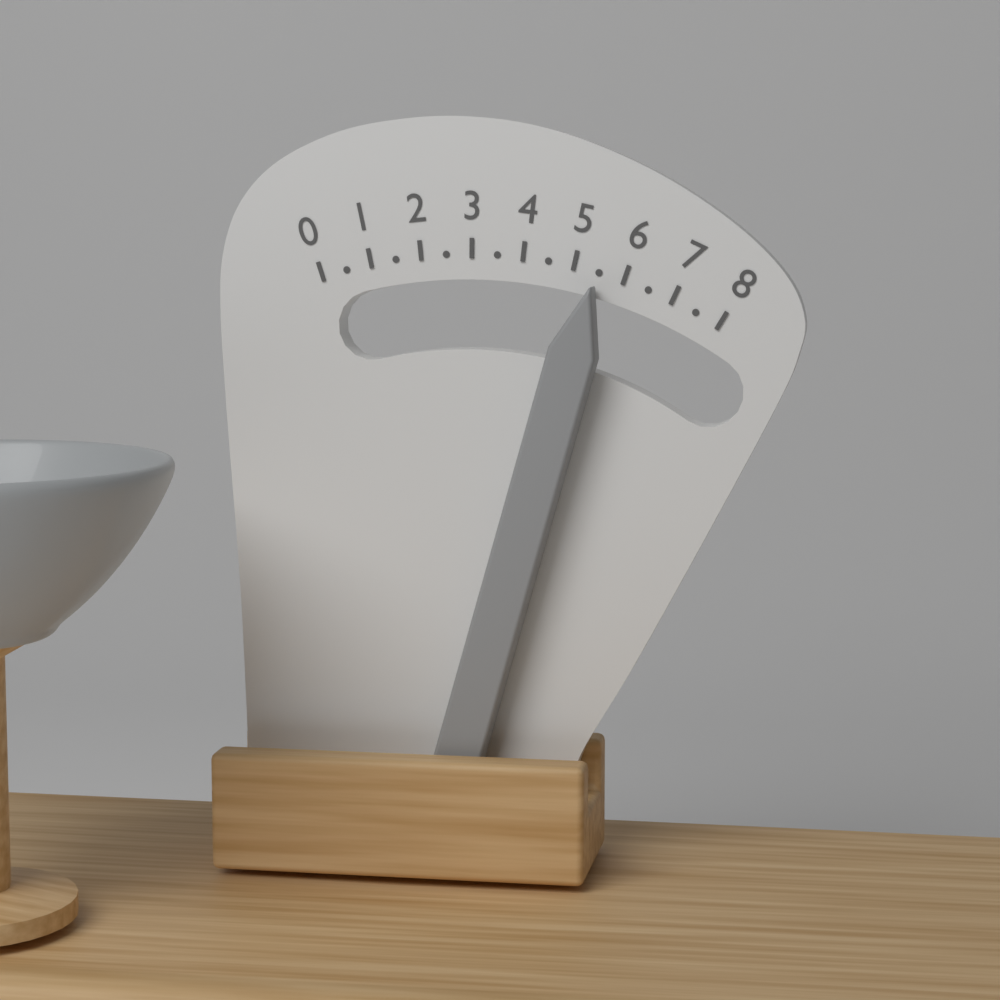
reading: 5.5 (no unit)
